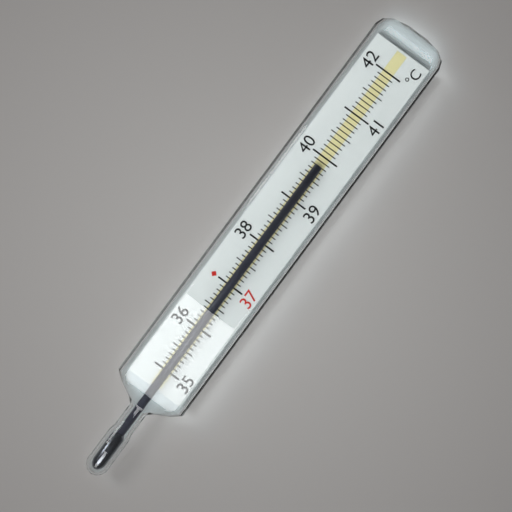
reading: 39.8 °C
